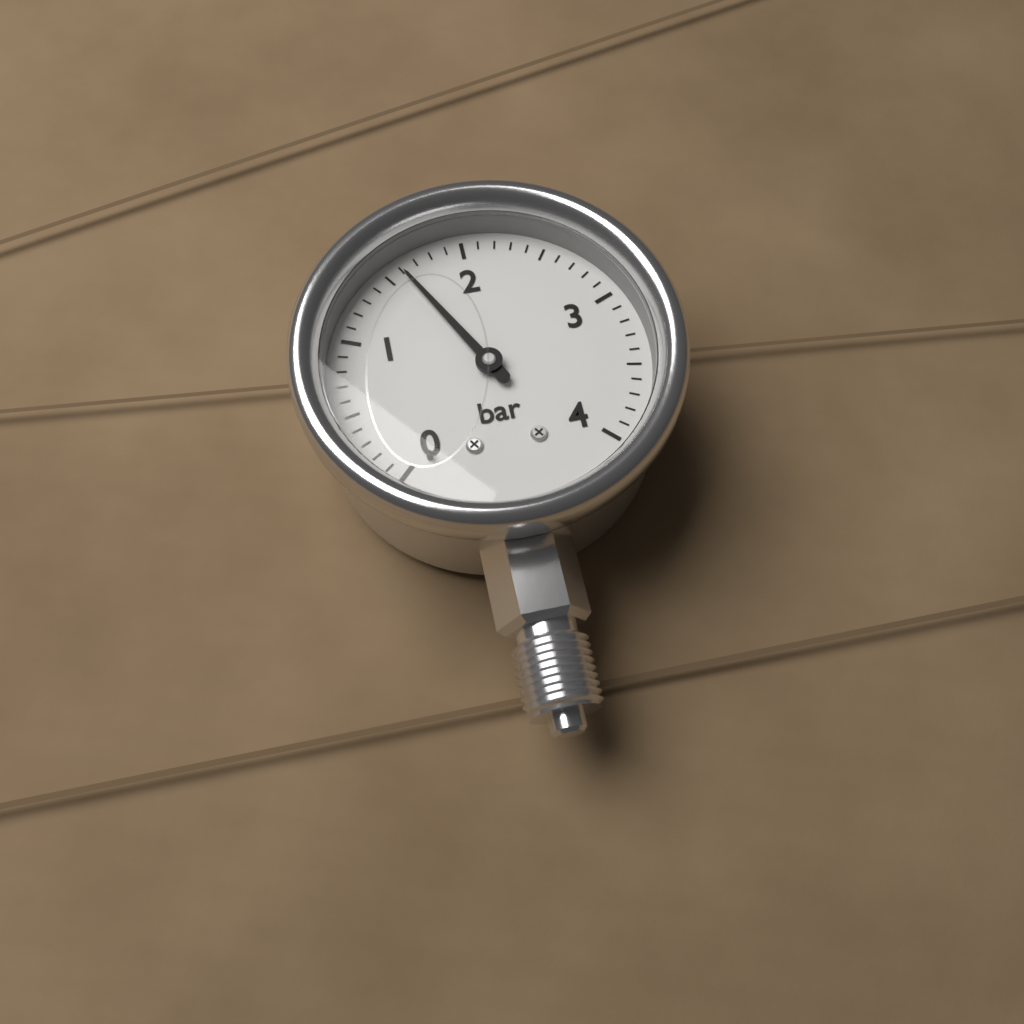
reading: 1.6 bar
